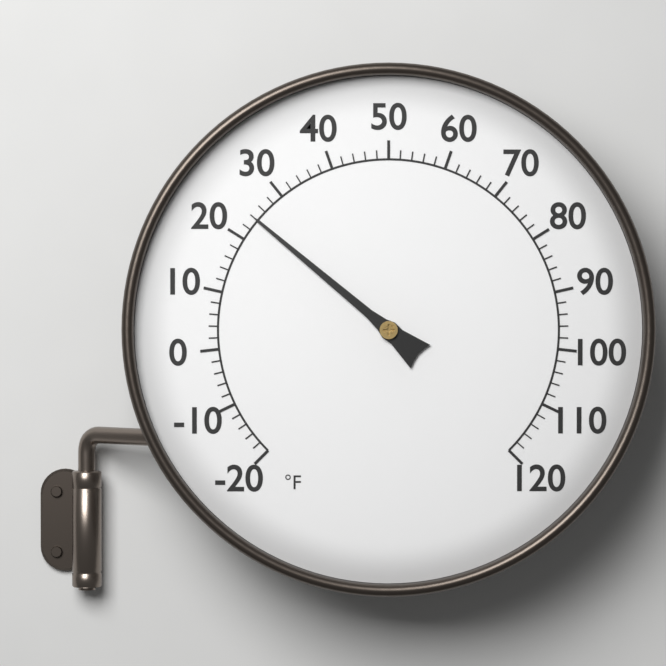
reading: 24 °F
